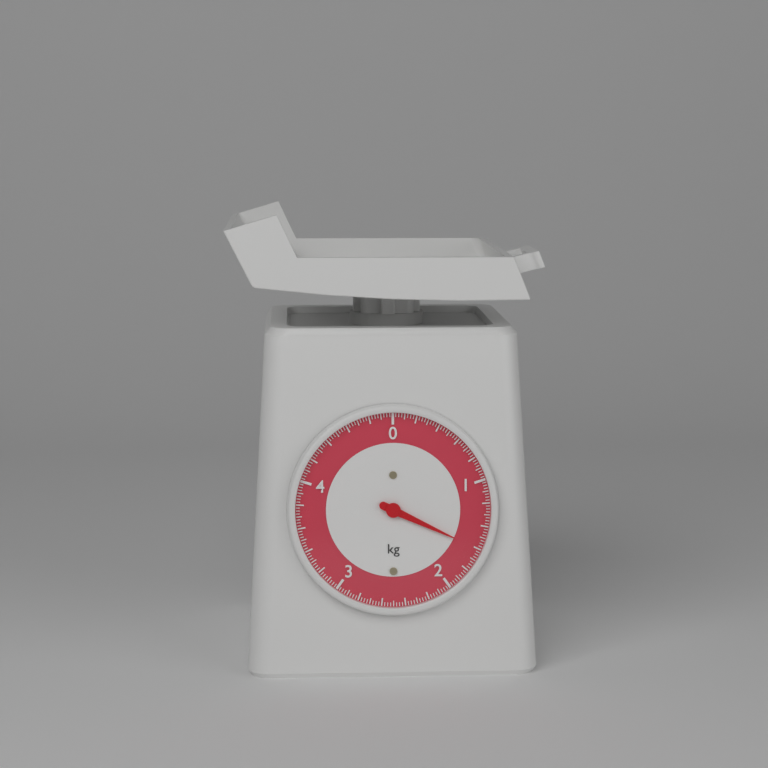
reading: 1.600 kg
